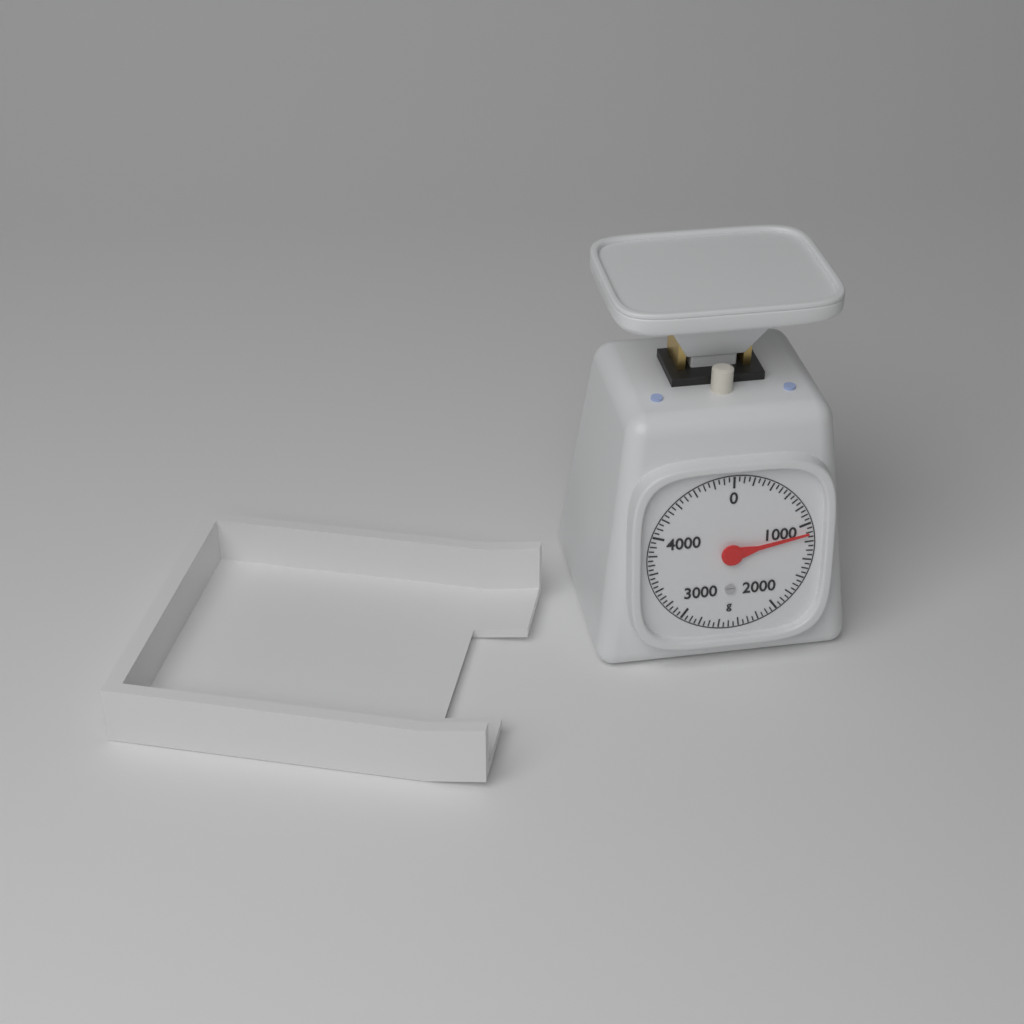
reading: 1100 g
